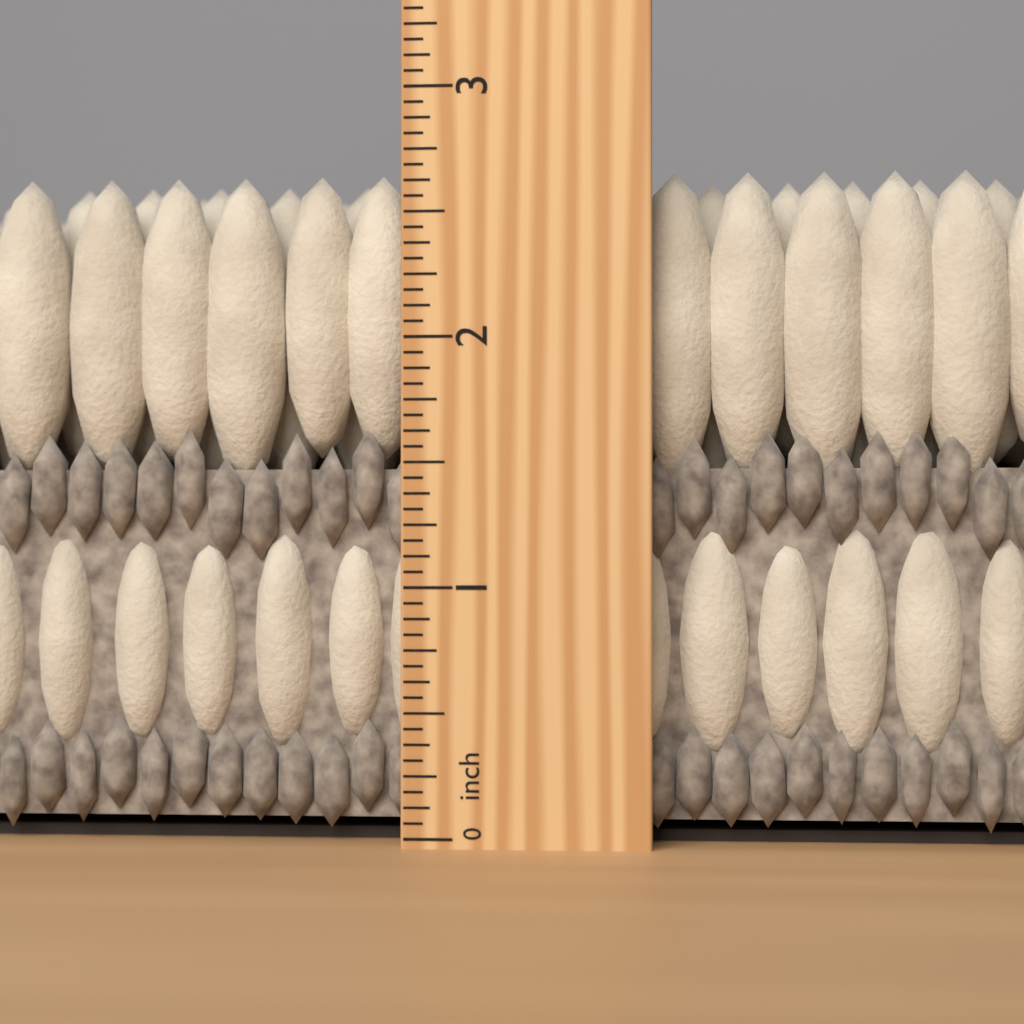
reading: 2.6875 inch
